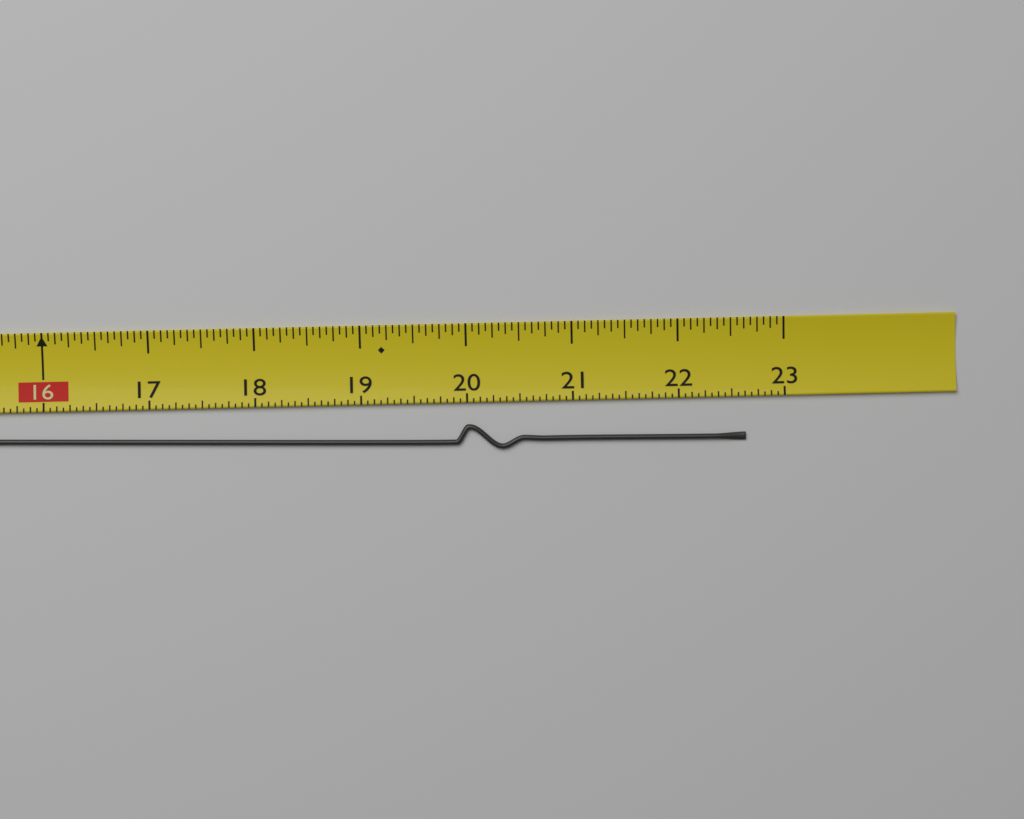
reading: 22.6250 (no unit)
